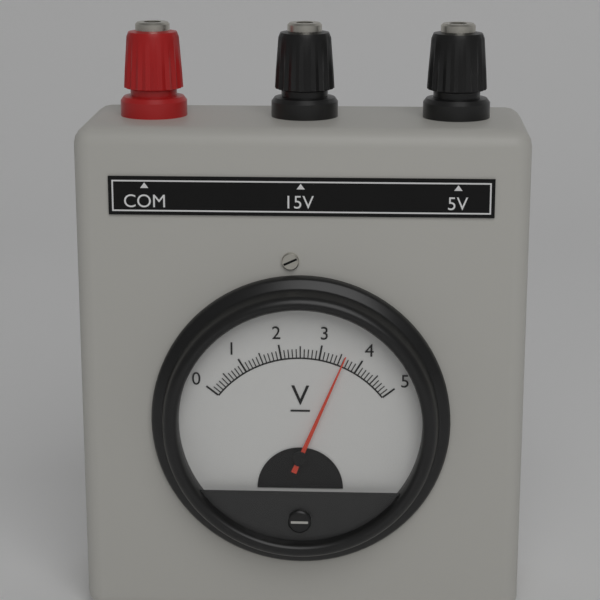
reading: 3.6 V
